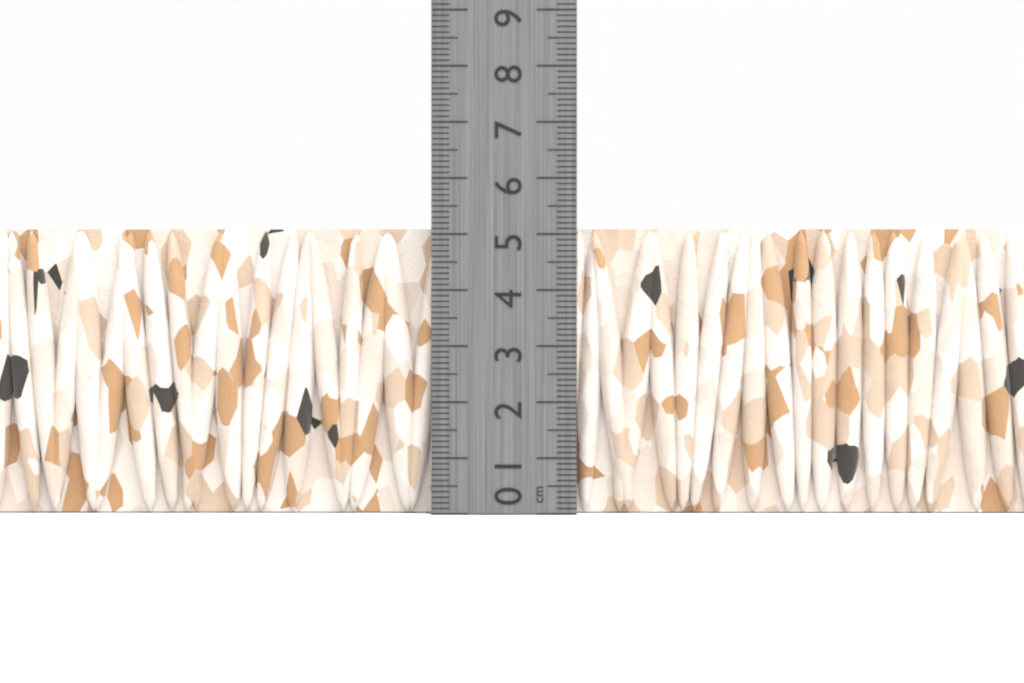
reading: 5.1 cm
